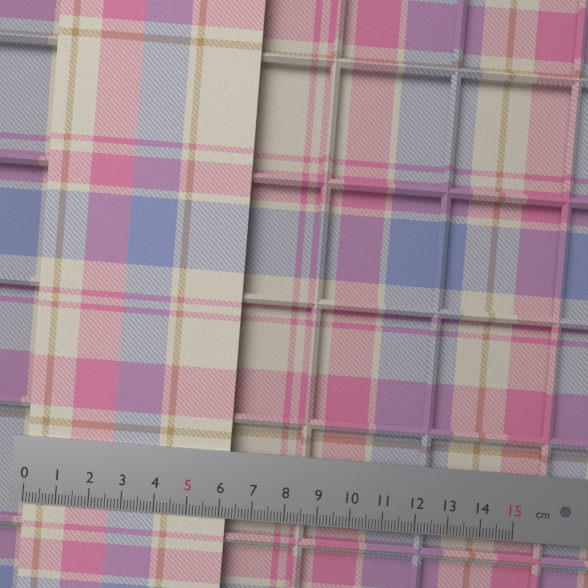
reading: 6.2 cm
